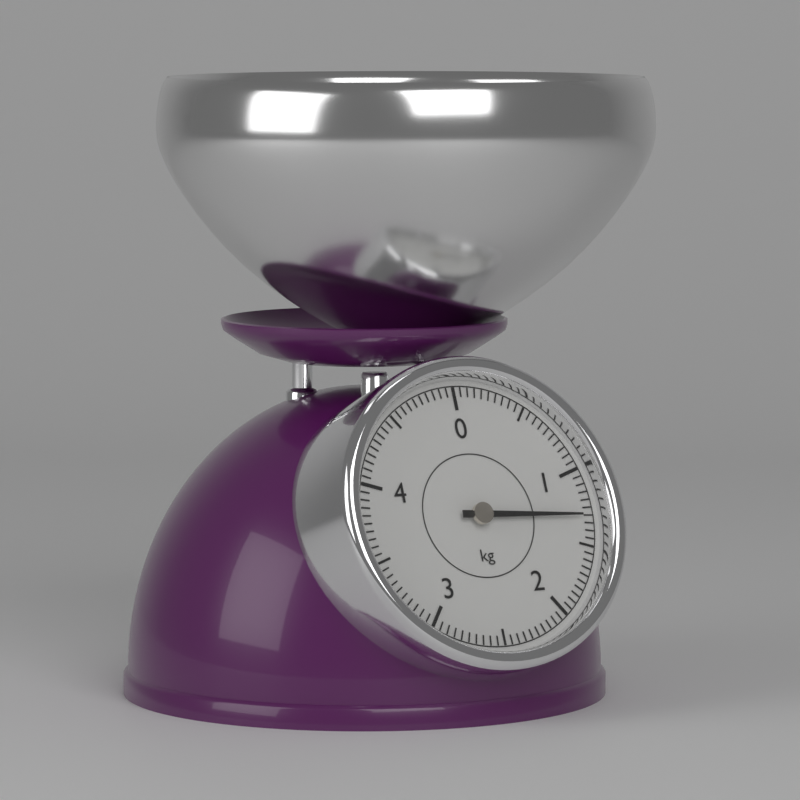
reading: 1.30 kg
